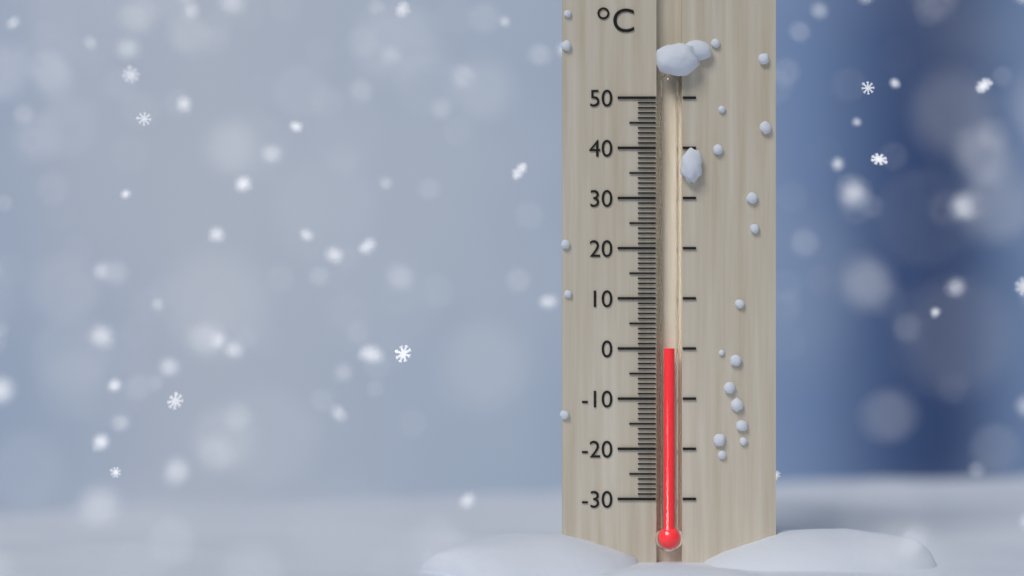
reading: 0 °C
